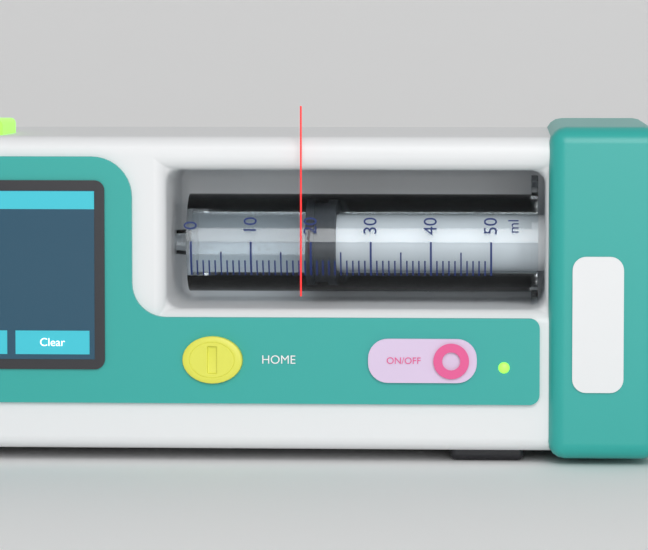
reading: 19 ml
